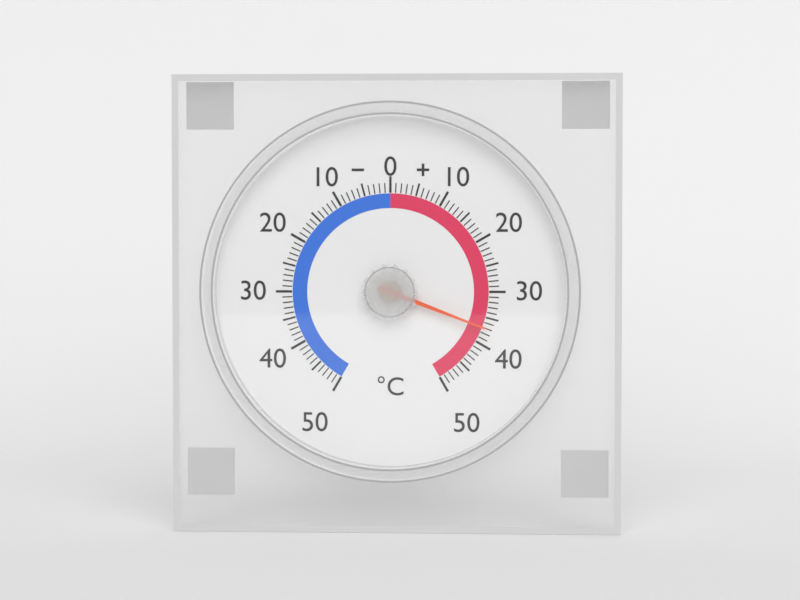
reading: 37 °C
